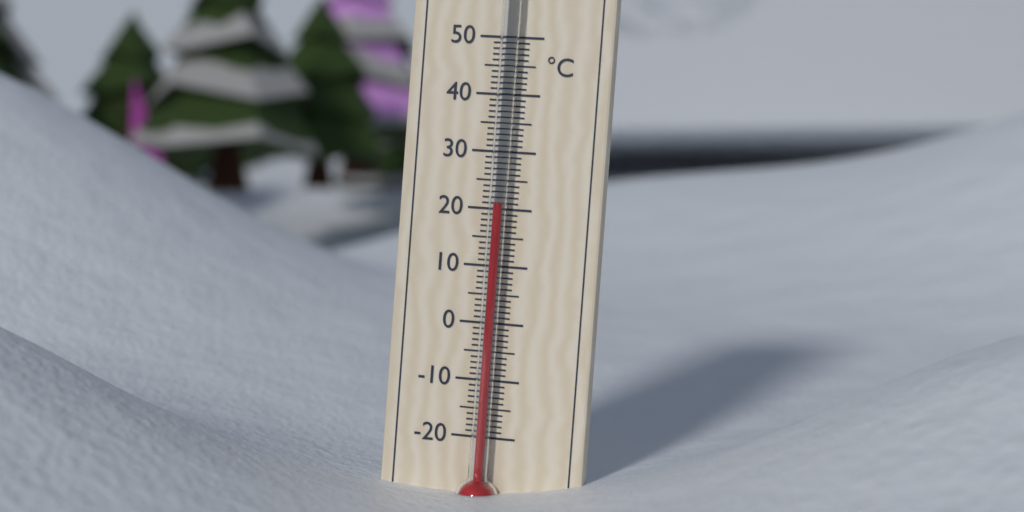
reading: 21 °C
